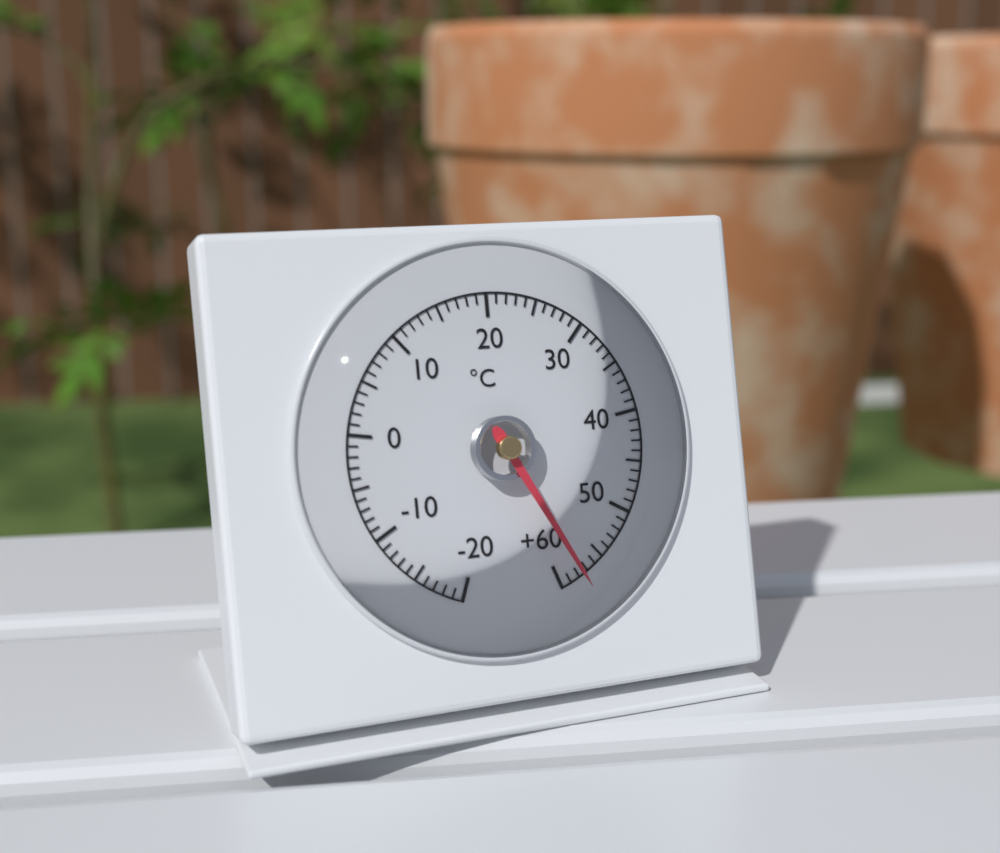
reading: 58 °C
